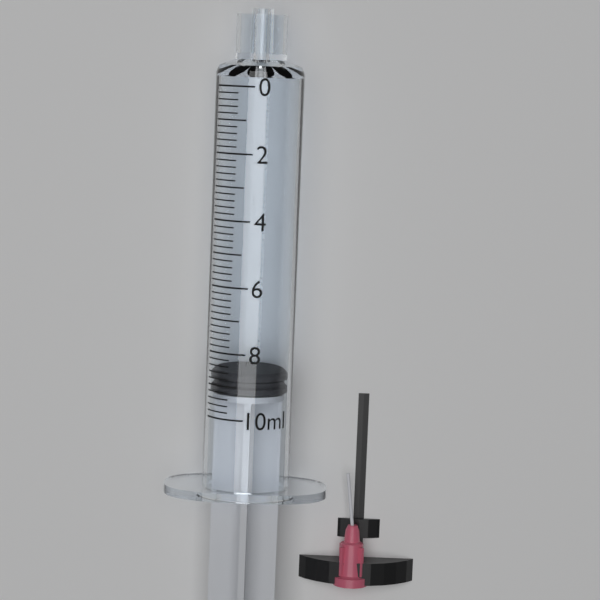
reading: 8.6 ml
